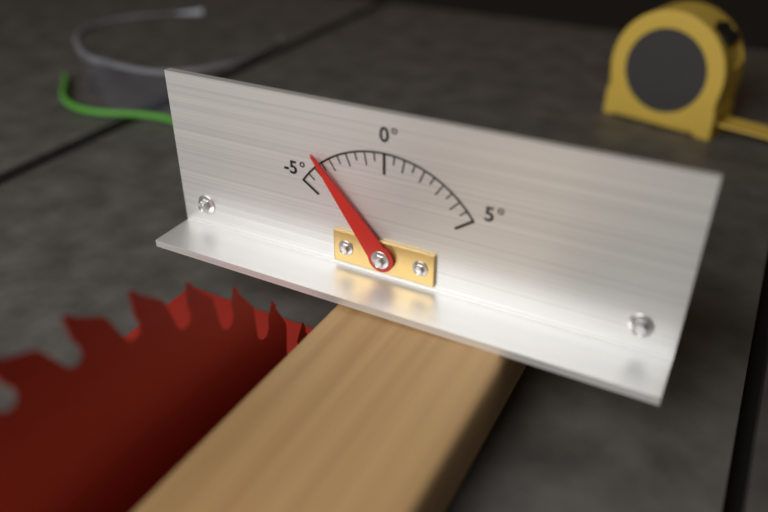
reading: -3.5 °
